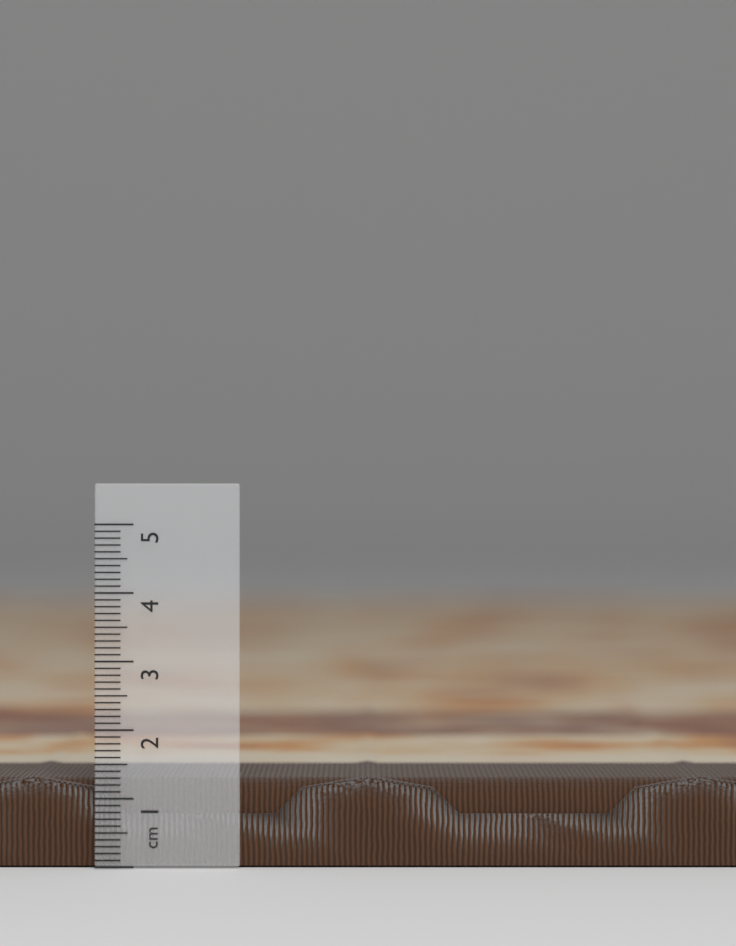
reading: 1.3 cm
